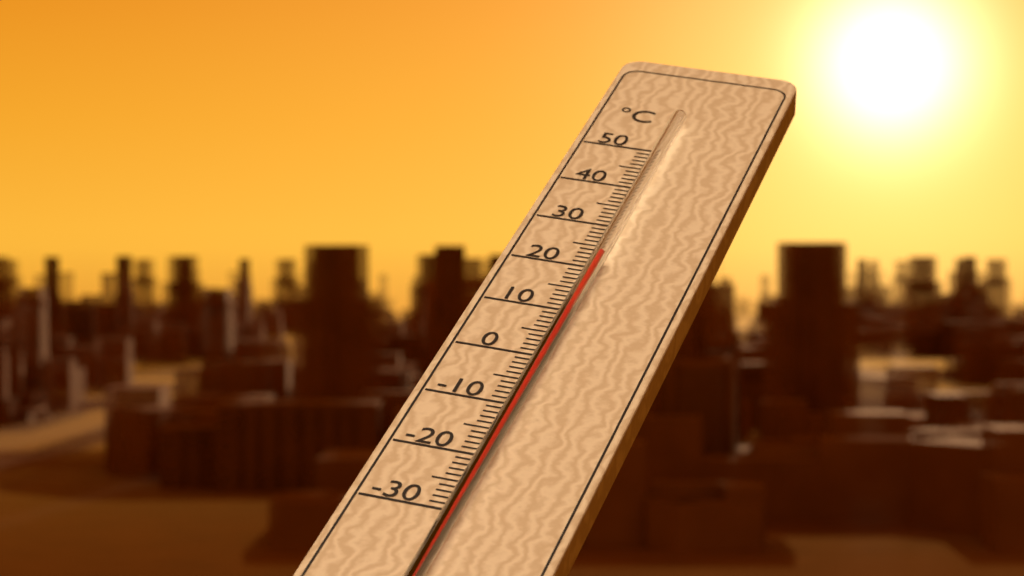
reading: 21 °C
